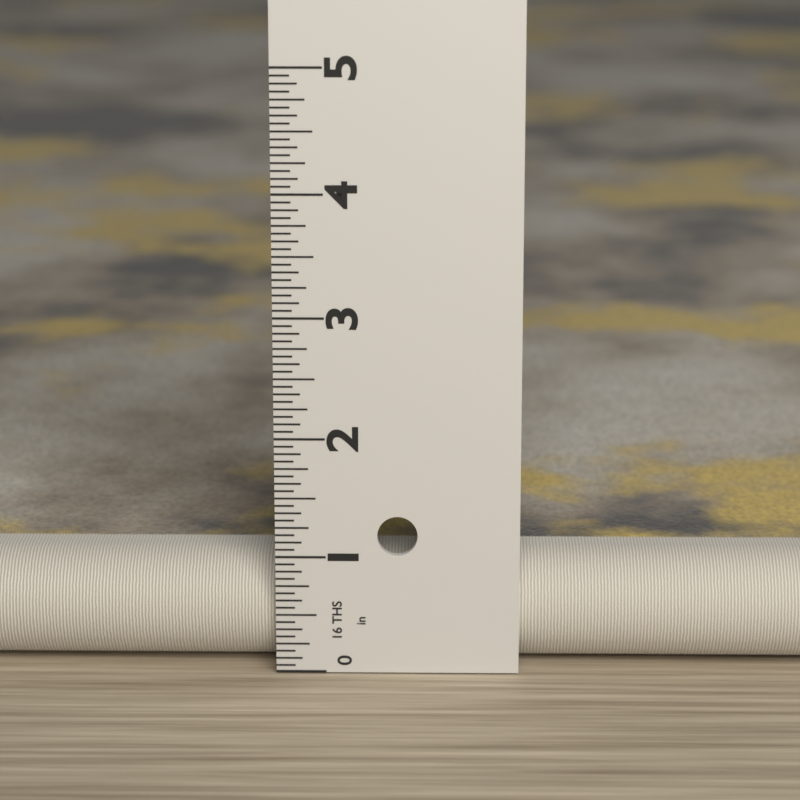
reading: 0.9375 in
